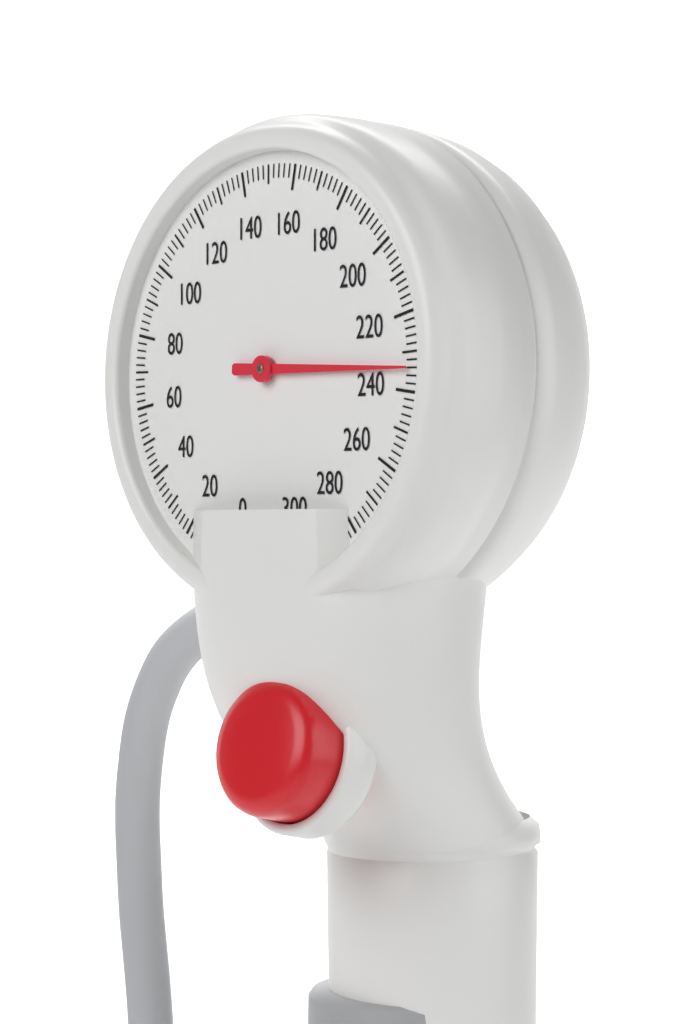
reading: 234 mmHg
